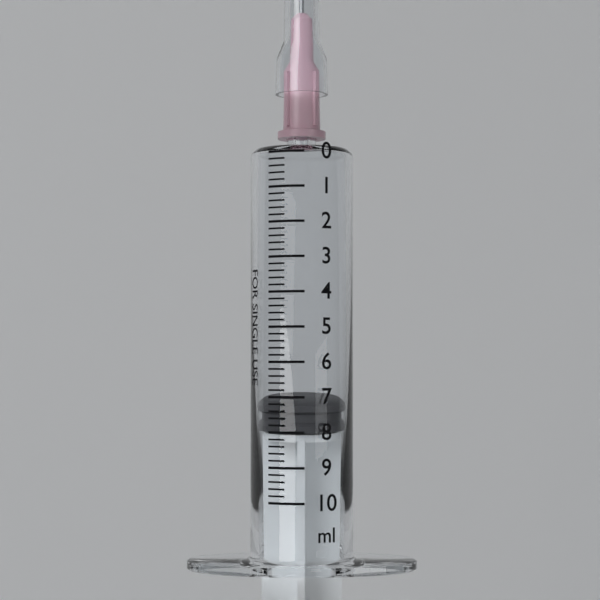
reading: 7.2 ml
